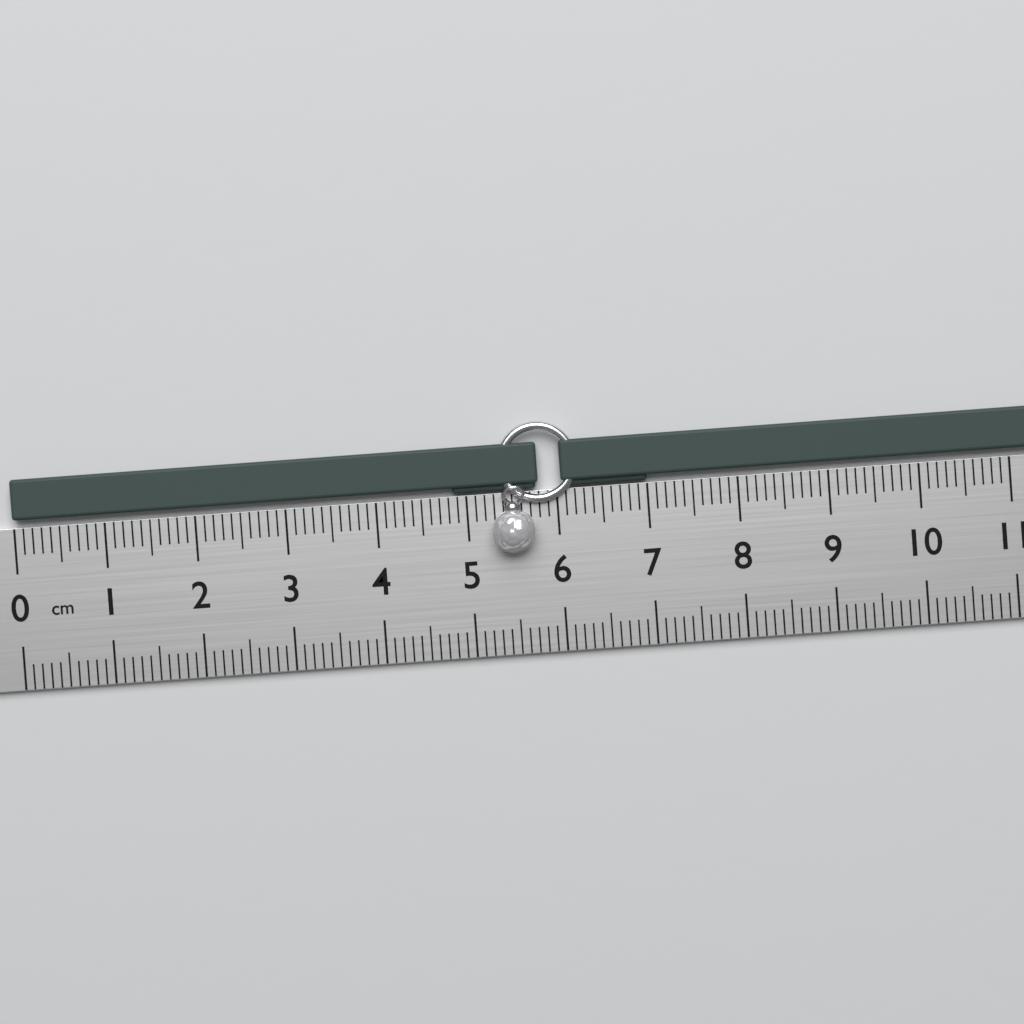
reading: 5.8 cm
